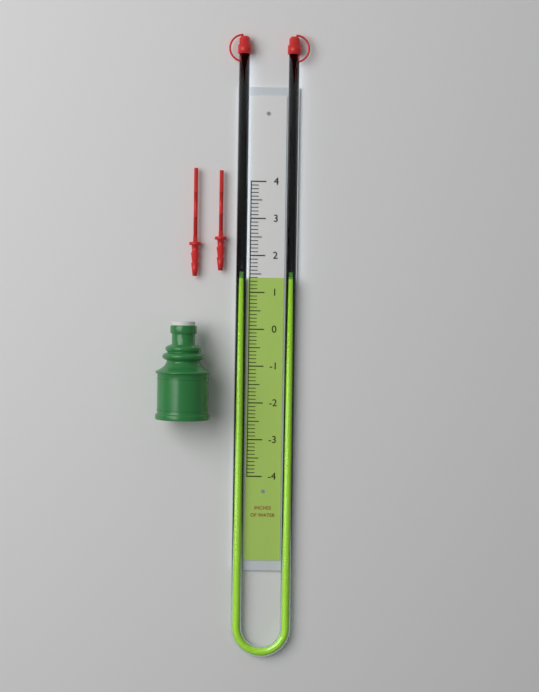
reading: 1.4 in
